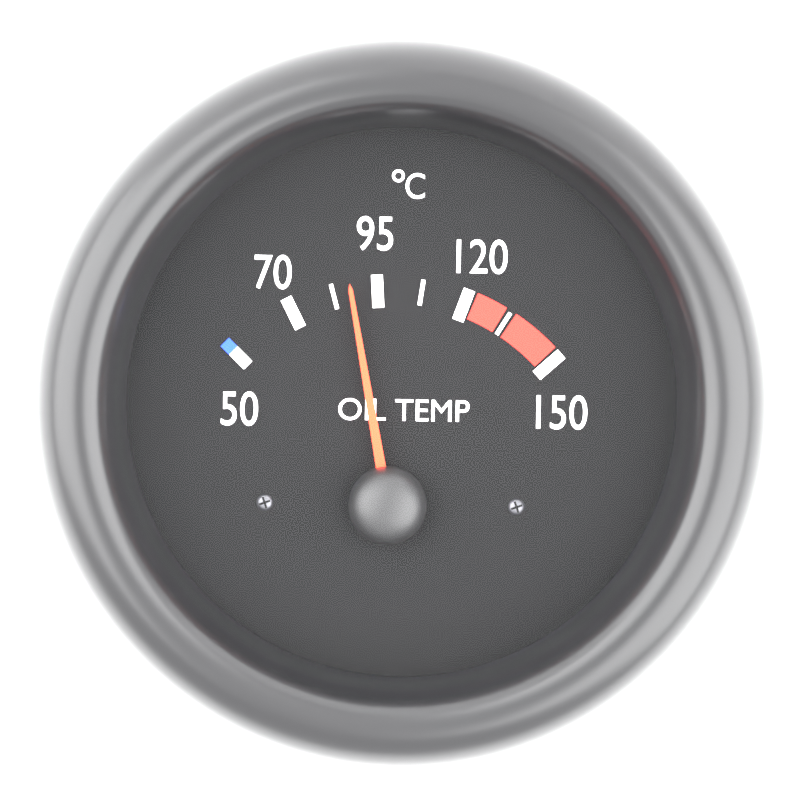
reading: 87.5 °C
